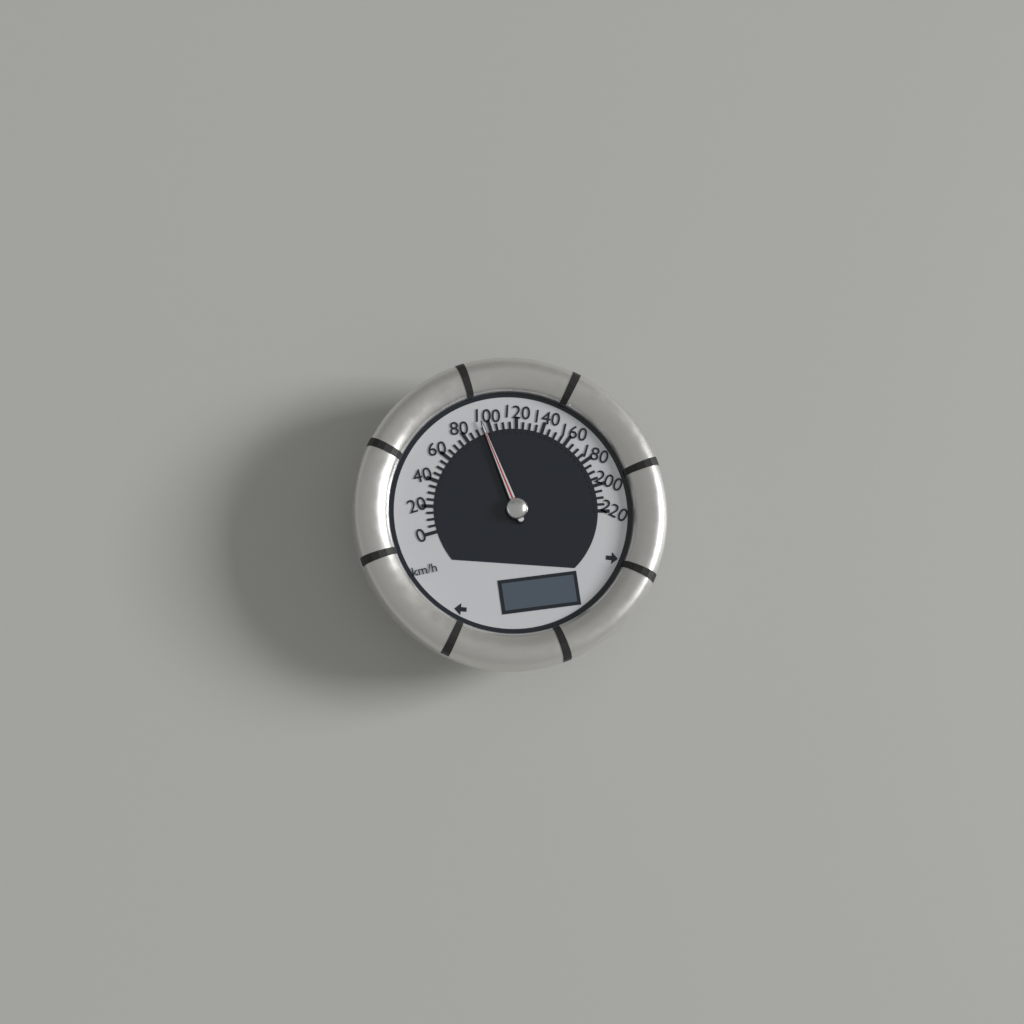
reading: 95 km/h
